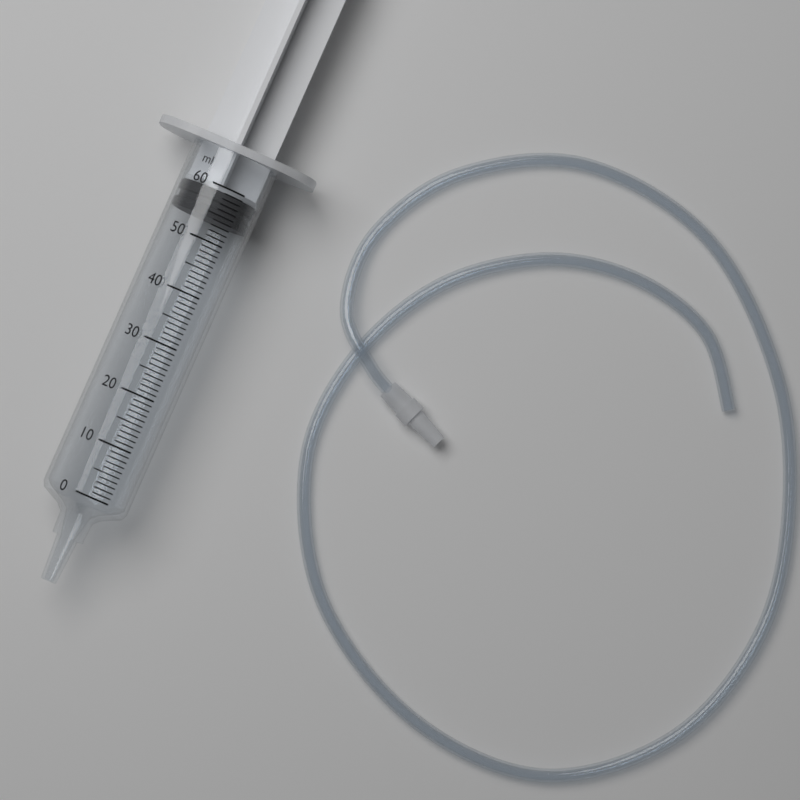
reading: 54 ml
